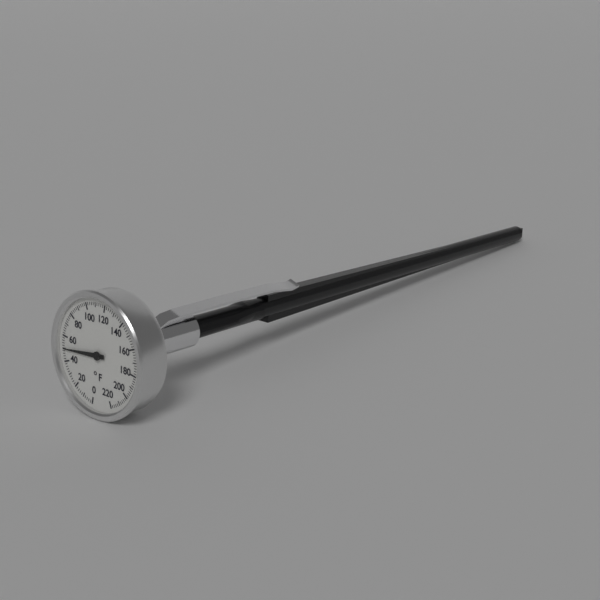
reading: 50 °F
